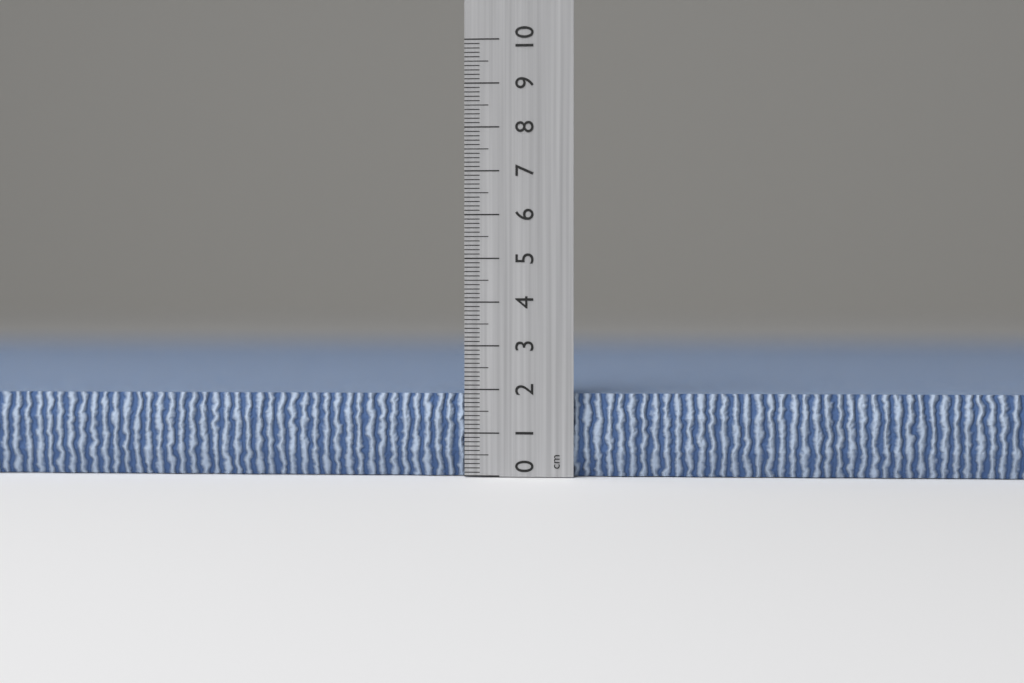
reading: 1.9 cm
